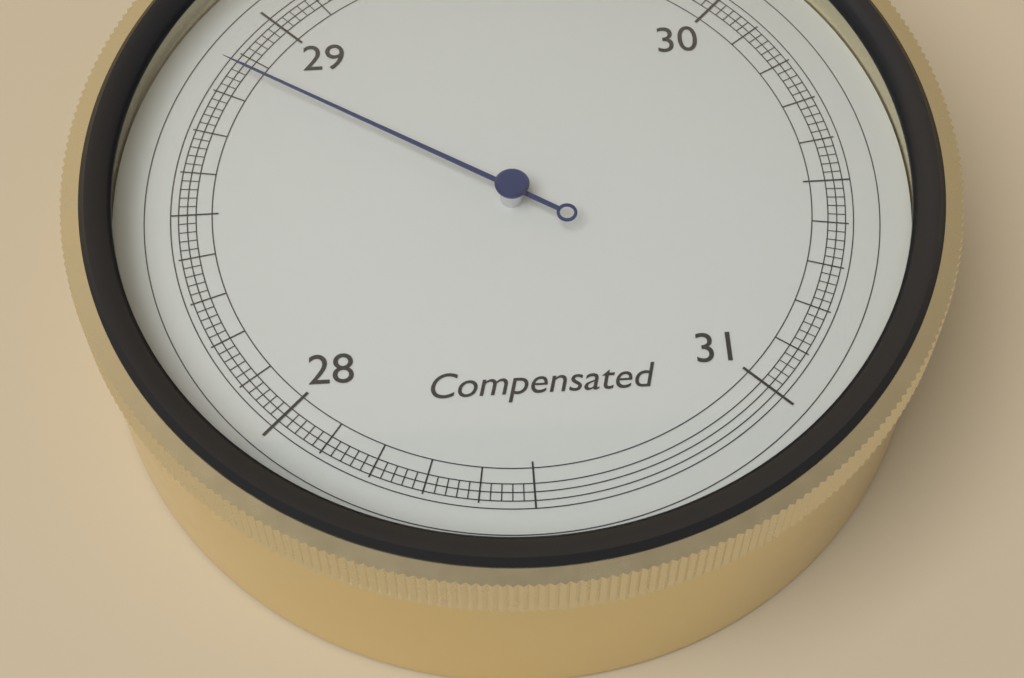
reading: 28.86 inHg
